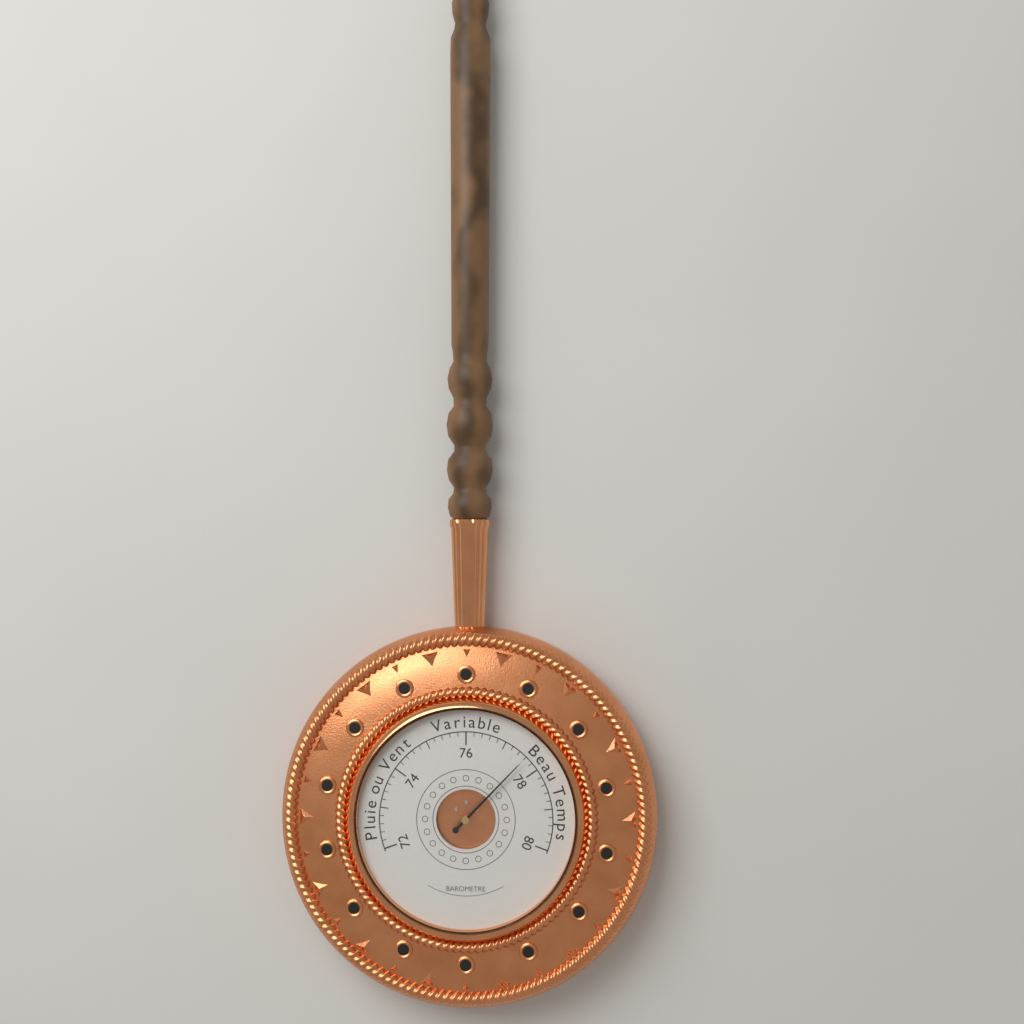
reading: 77.6 (no unit)
